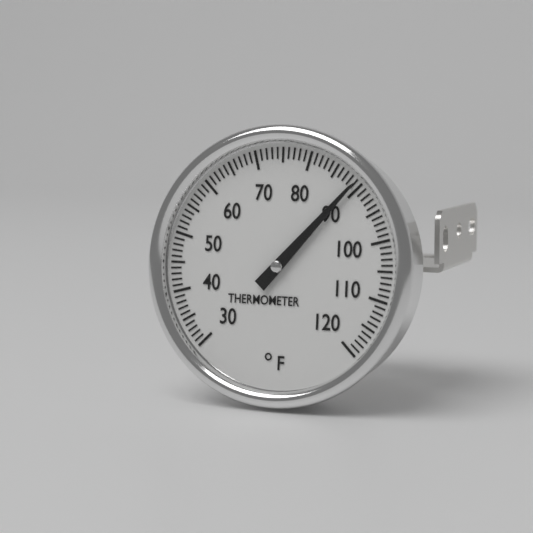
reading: 89 °F
